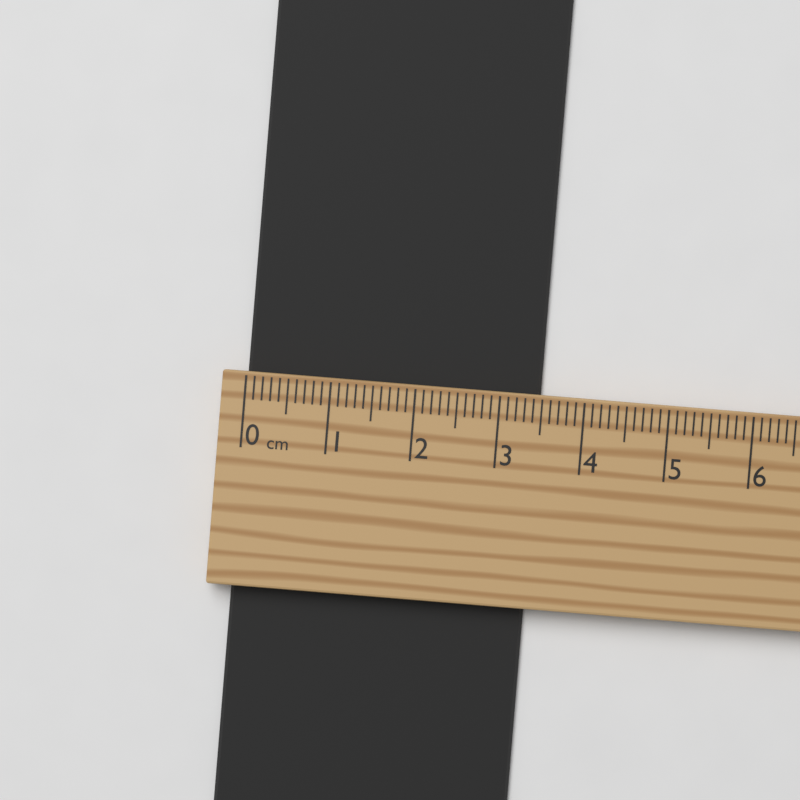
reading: 3.5 cm
